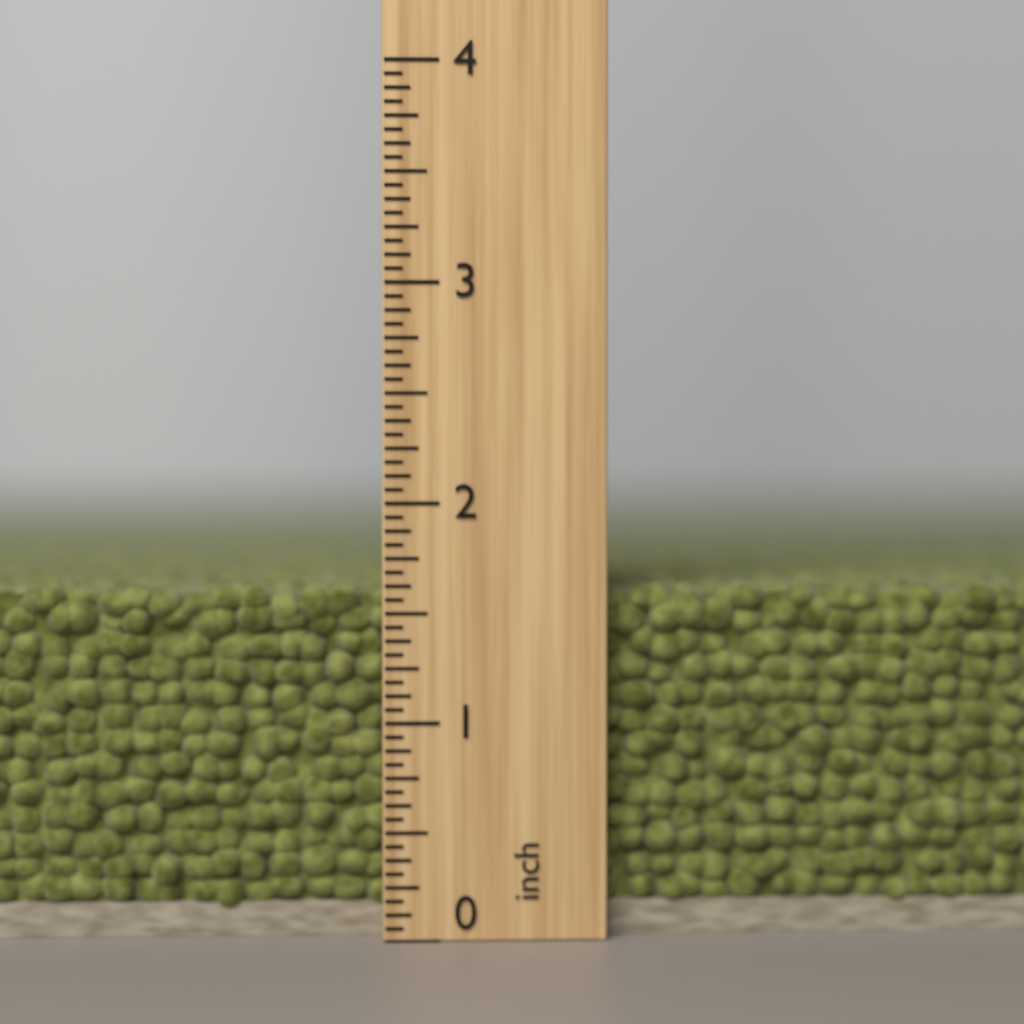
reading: 1.6250 inch
